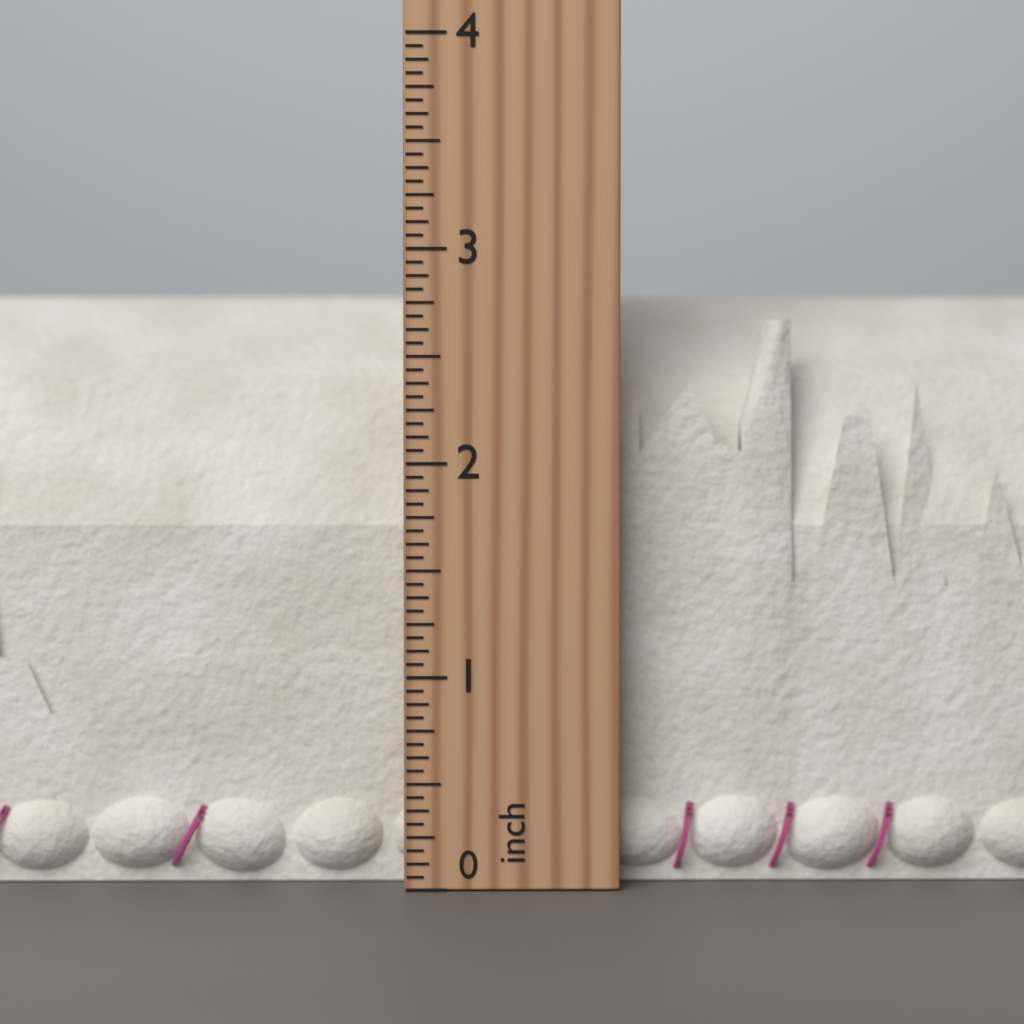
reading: 2.8750 inch
